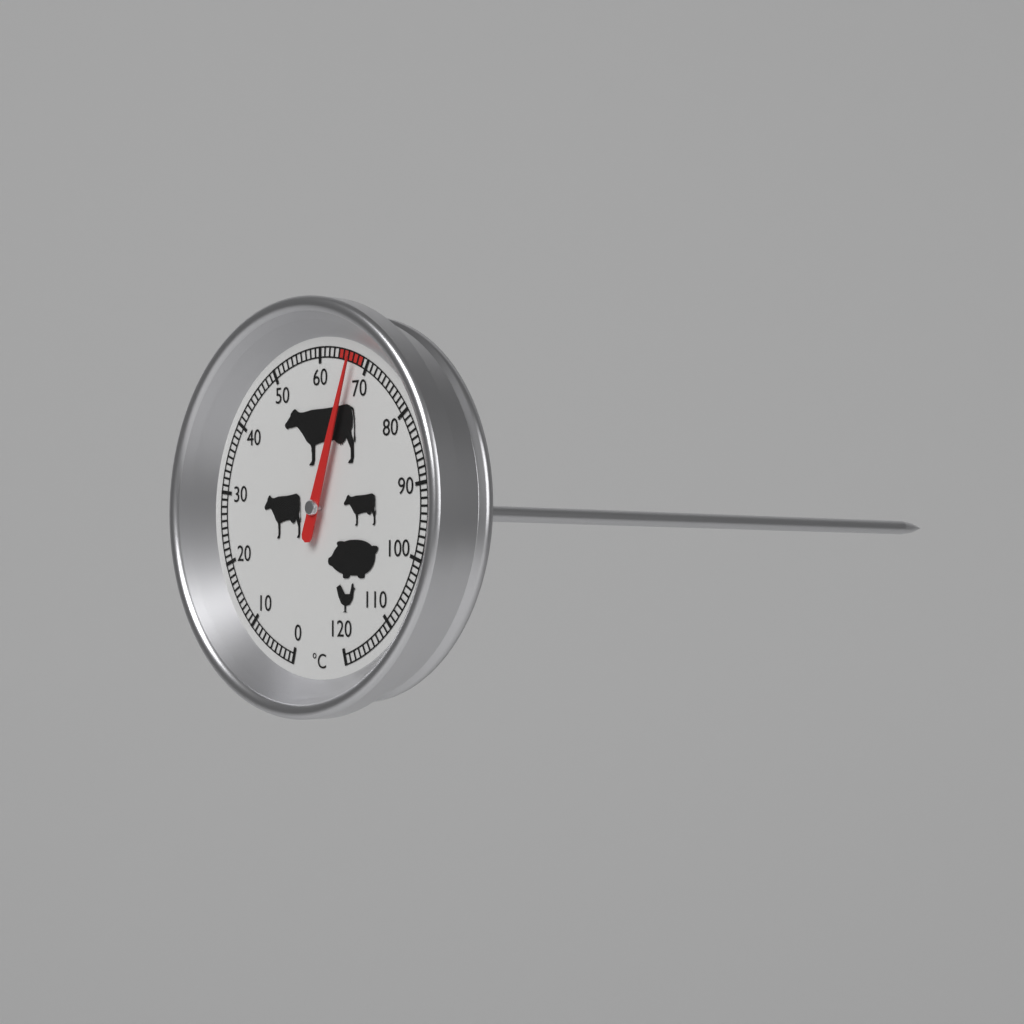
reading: 67 °C
